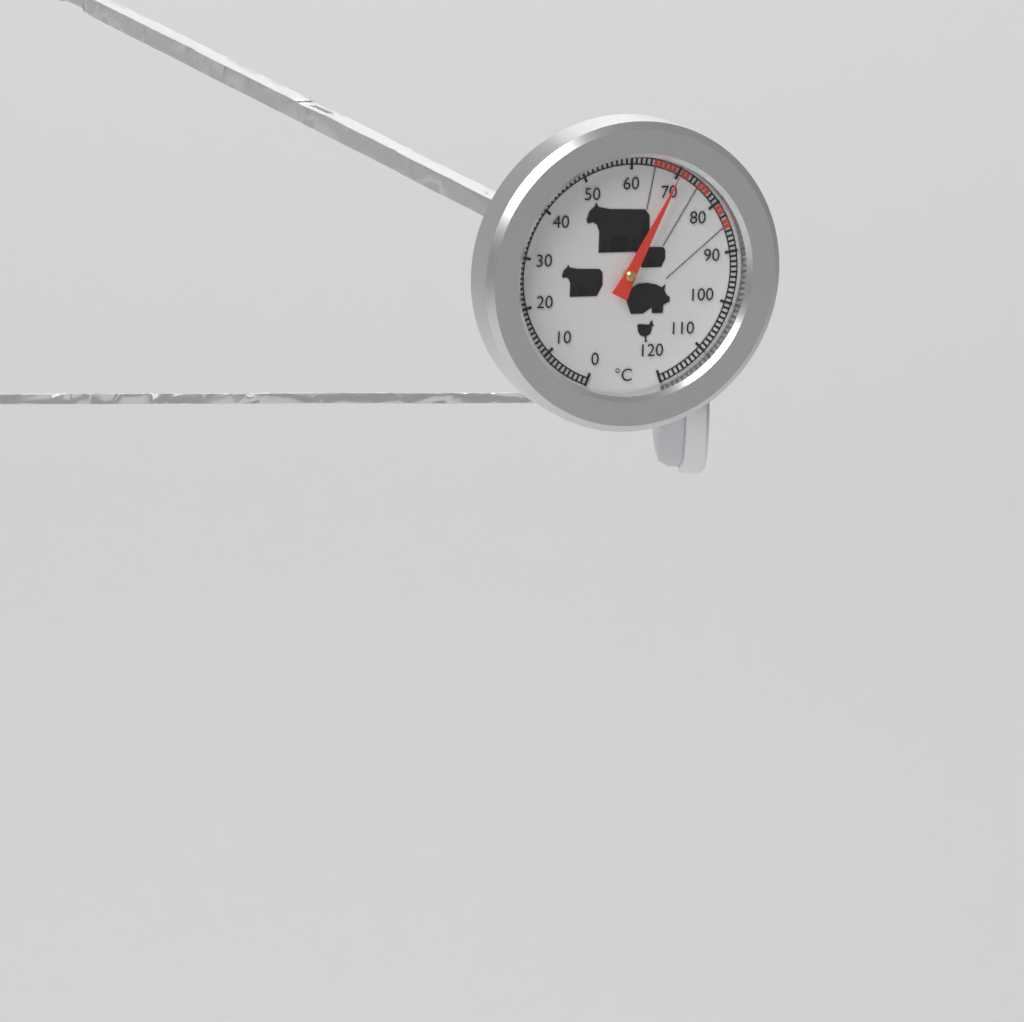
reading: 70 °C
